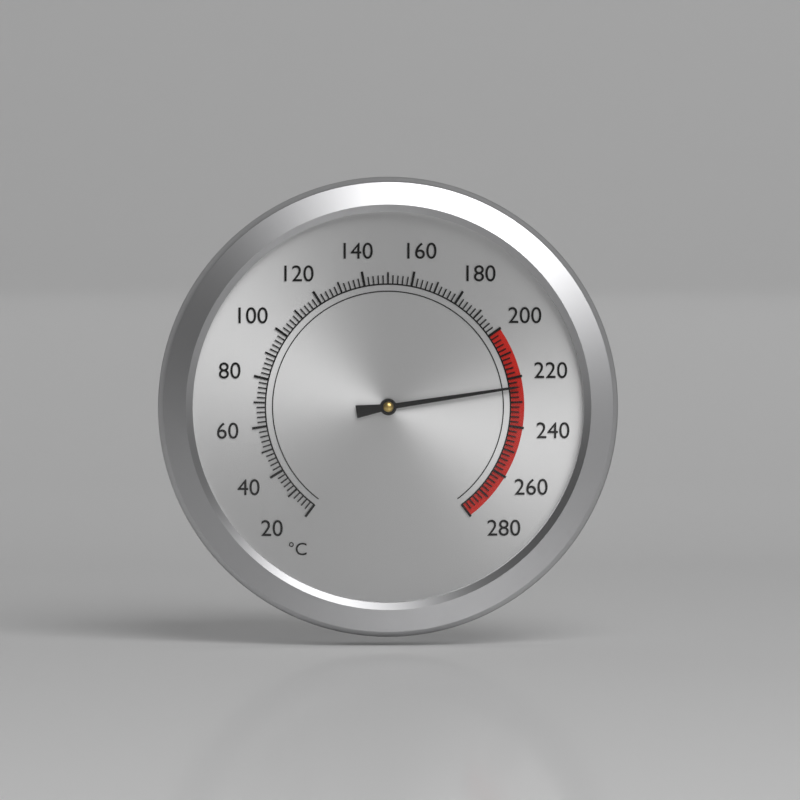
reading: 224 °C
